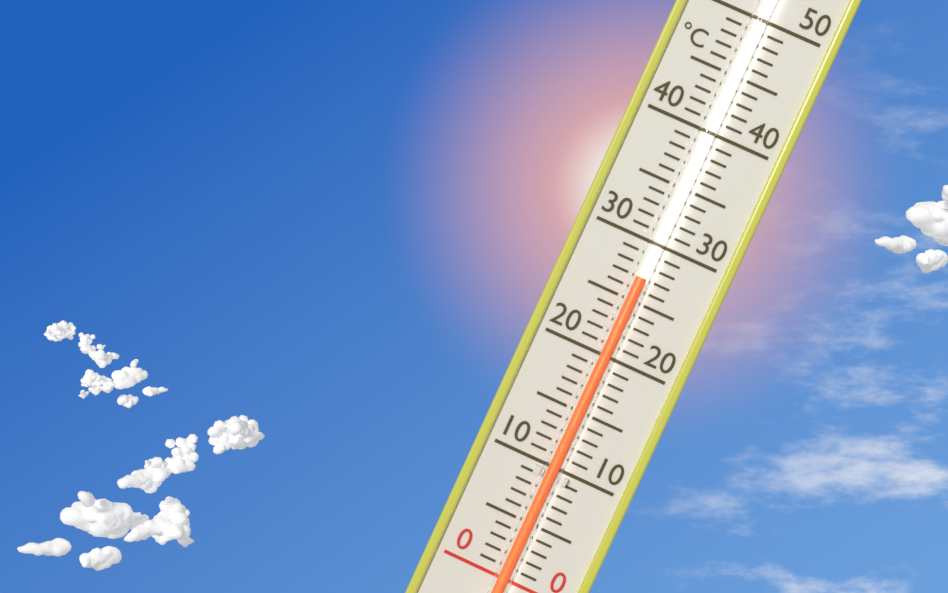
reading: 27 °C
